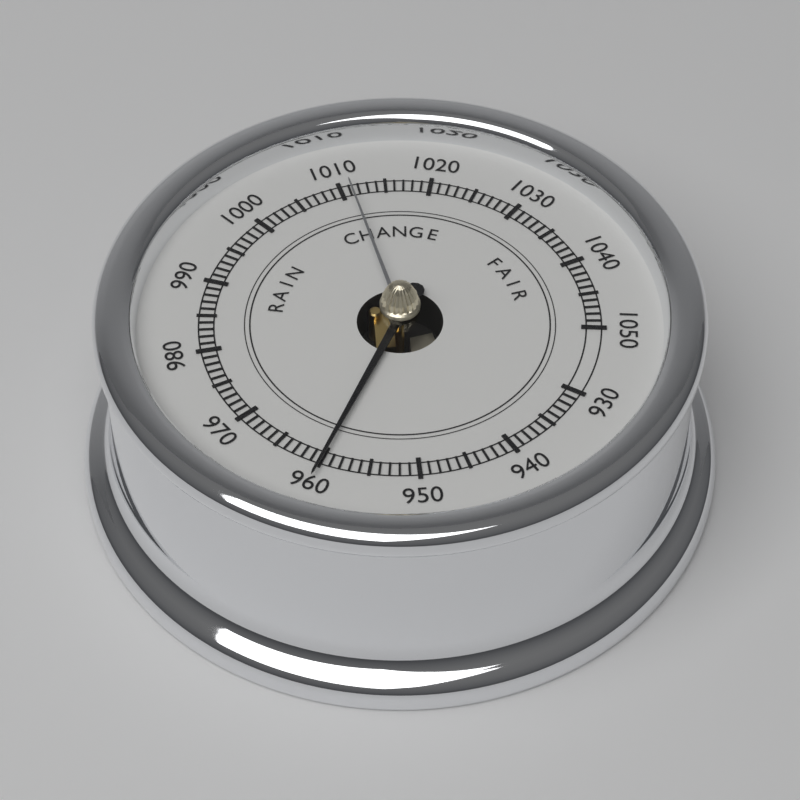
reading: 960 (no unit)
